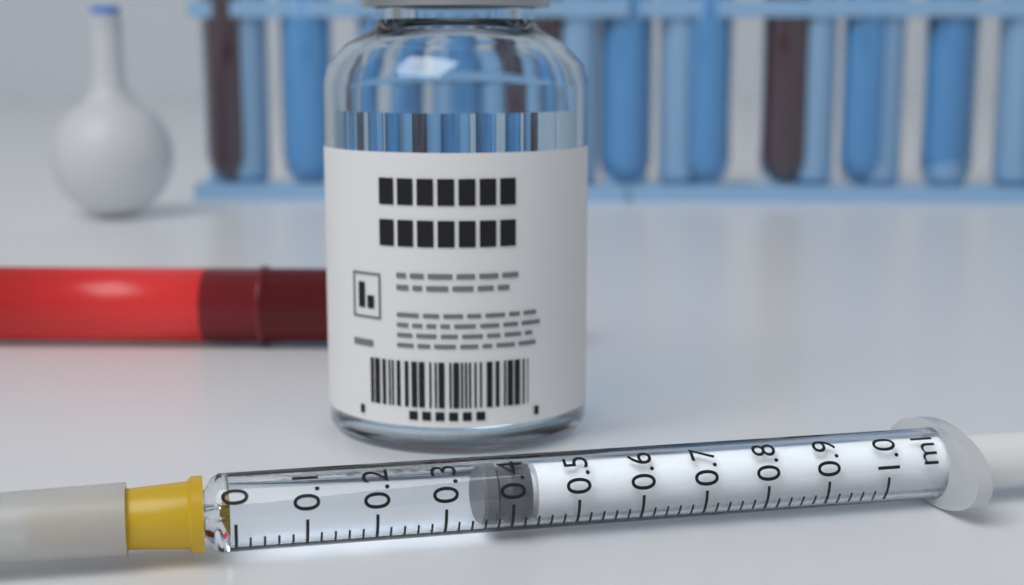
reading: 0.36 ml
